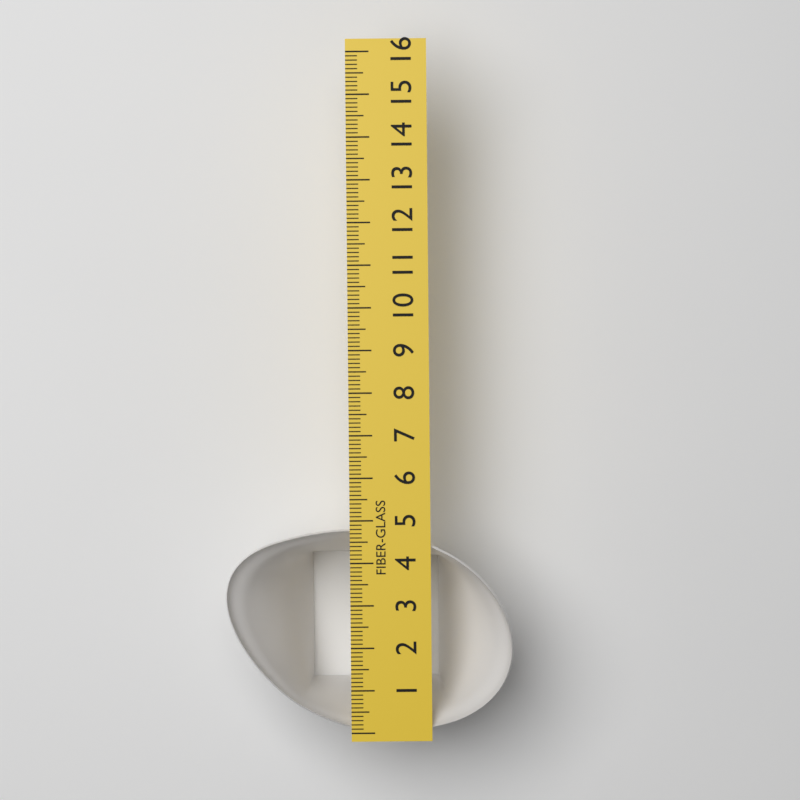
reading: 4.8 (no unit)
